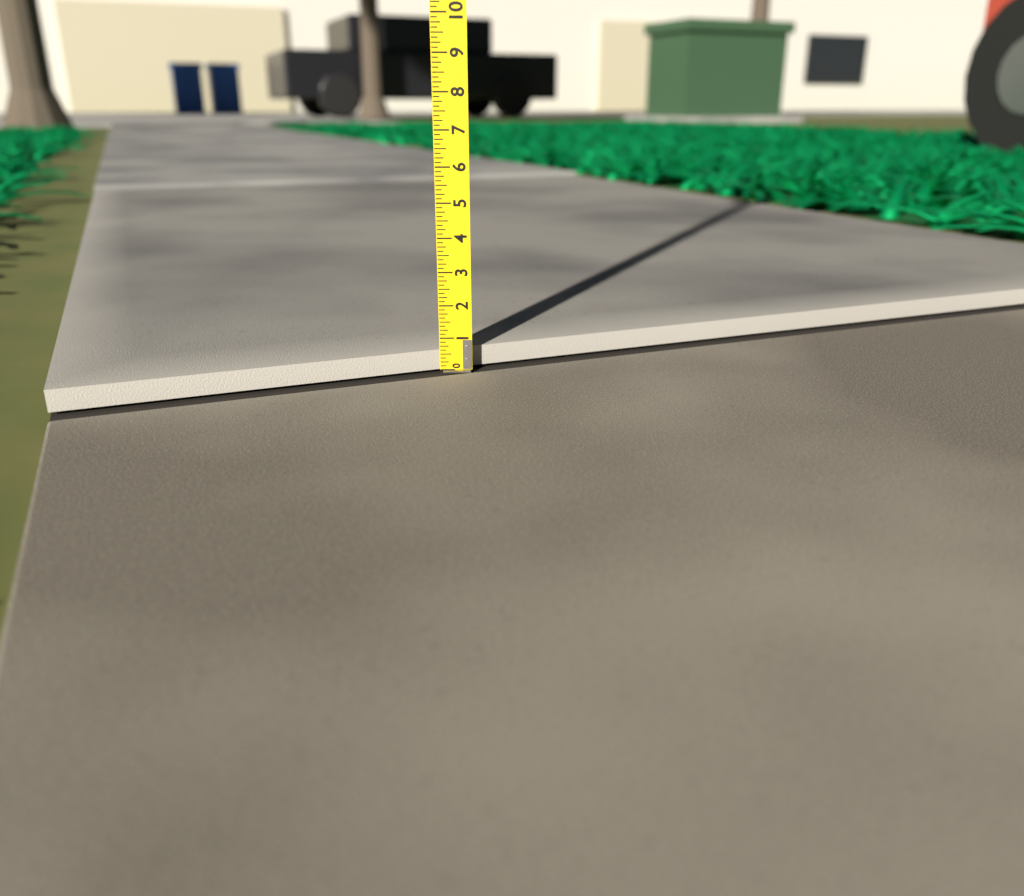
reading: 0.625 (no unit)
